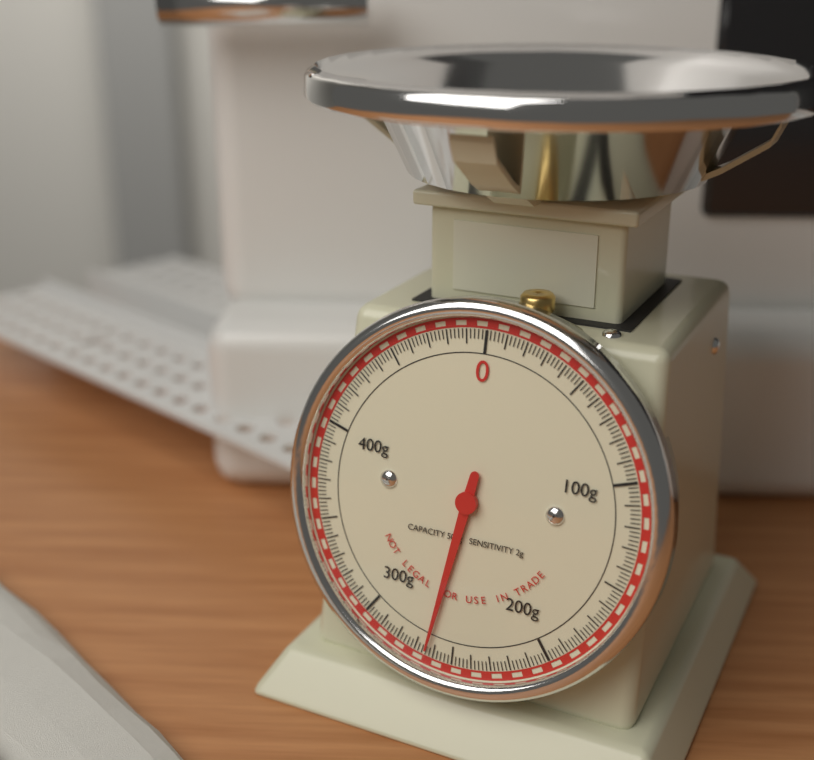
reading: 264 g
